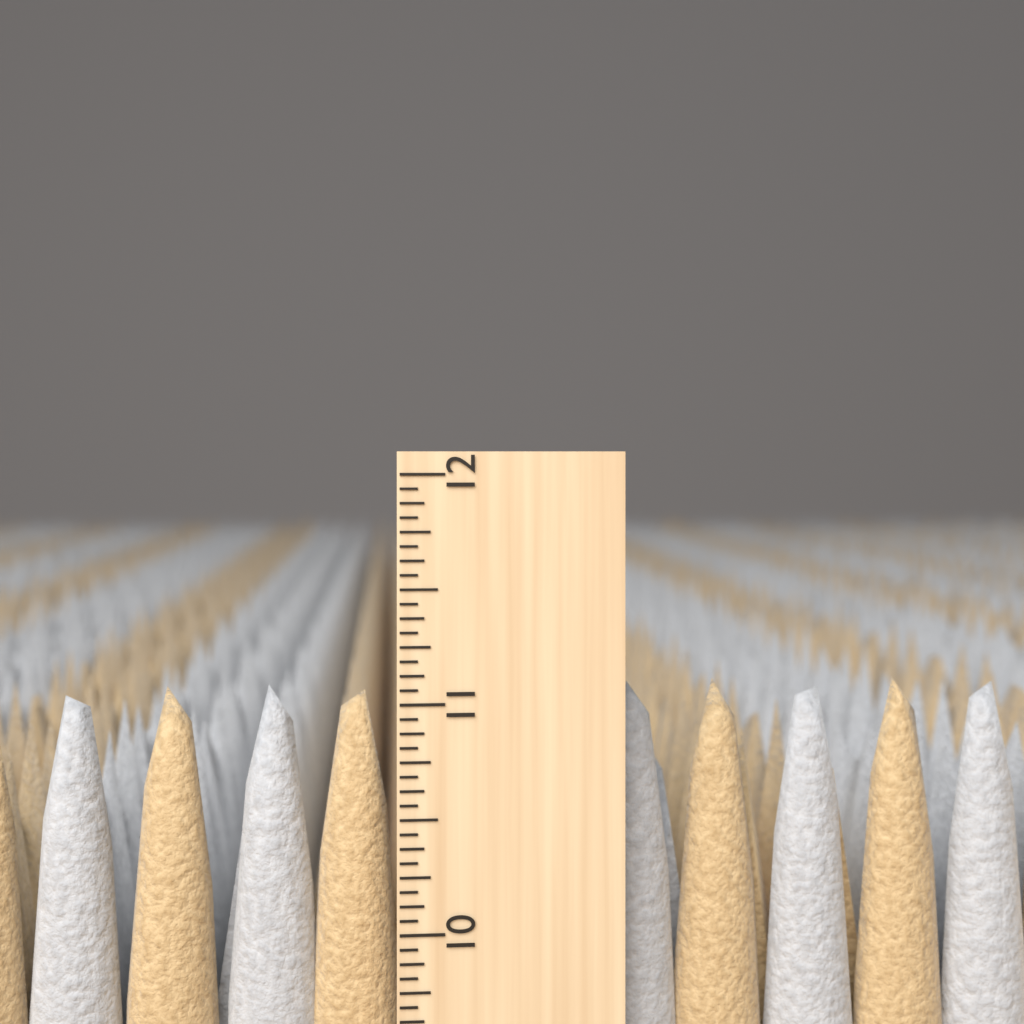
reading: 11.0625 inch
